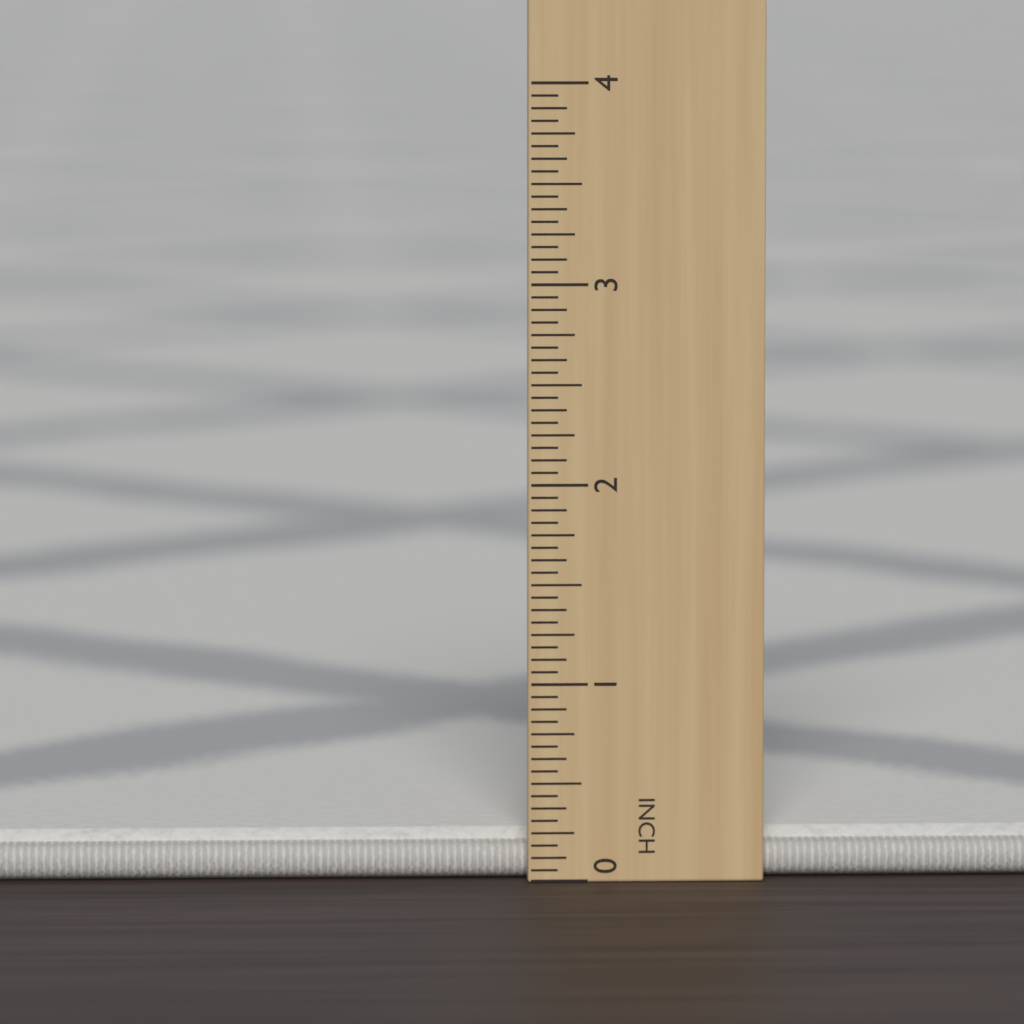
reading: 0.2500 in
